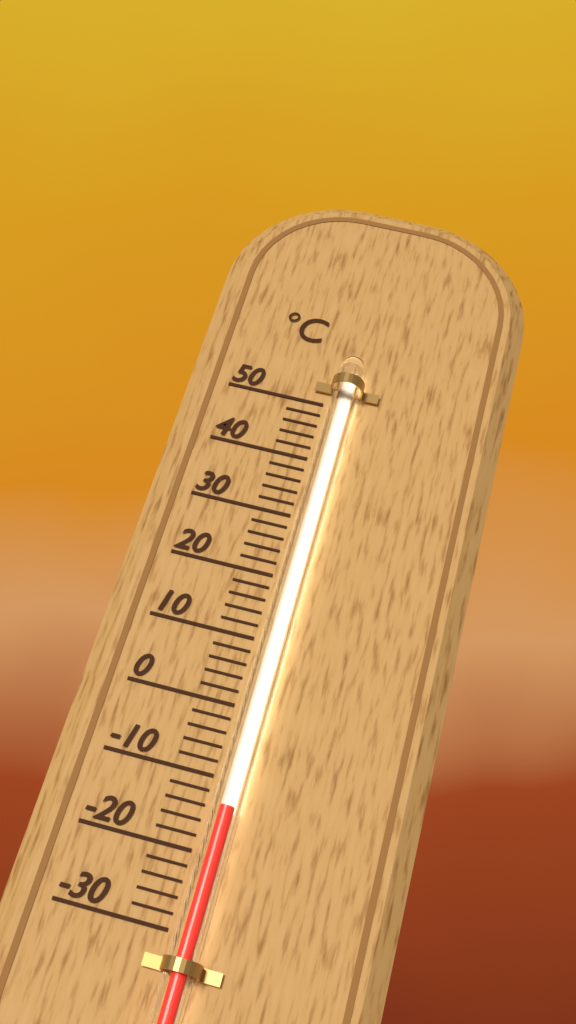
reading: -14 °C
